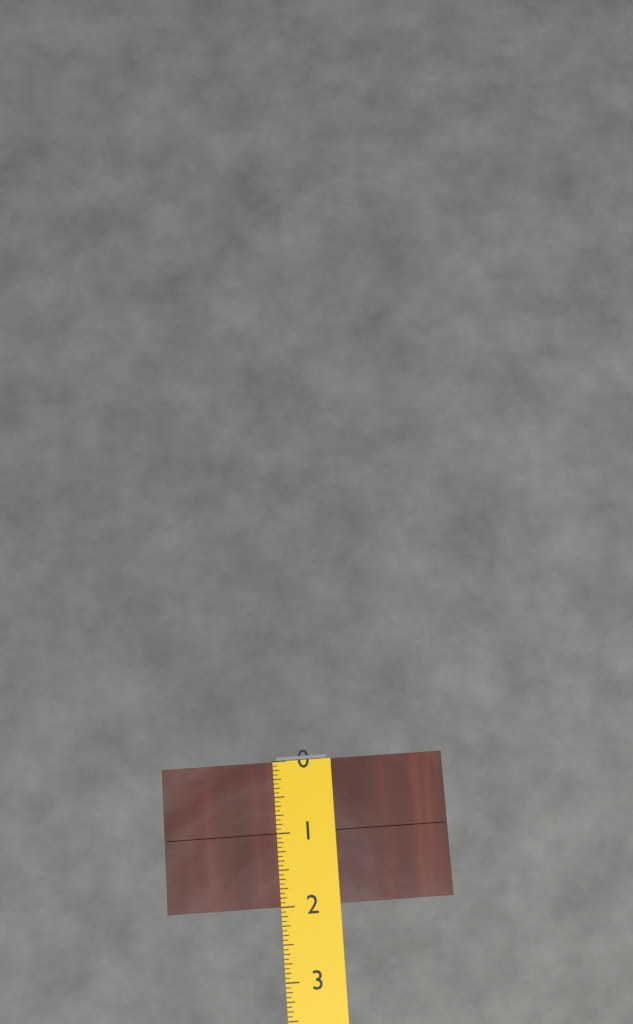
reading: 2.0000 (no unit)
